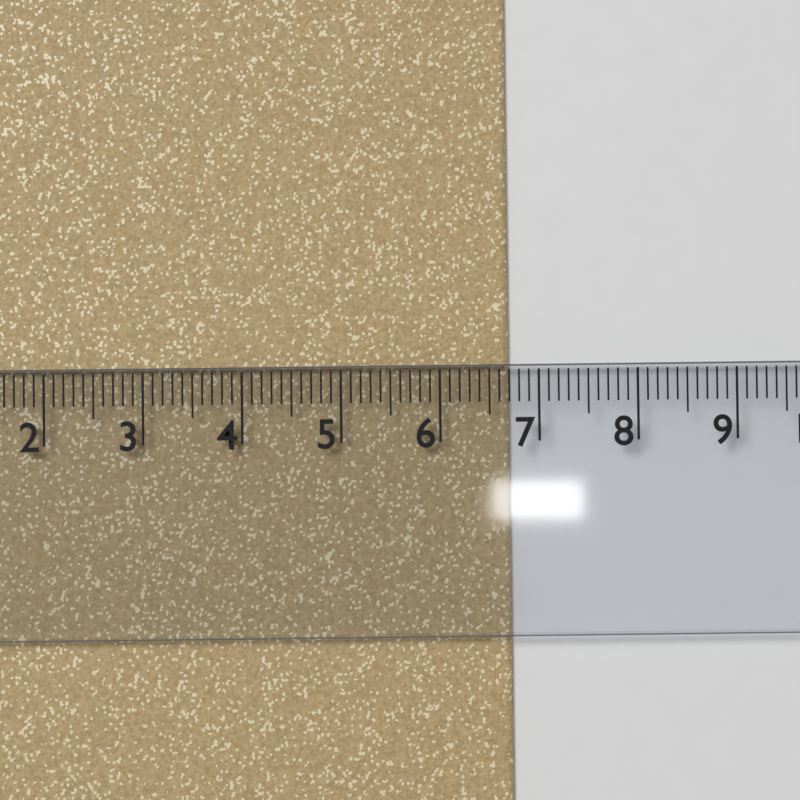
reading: 6.7 cm
